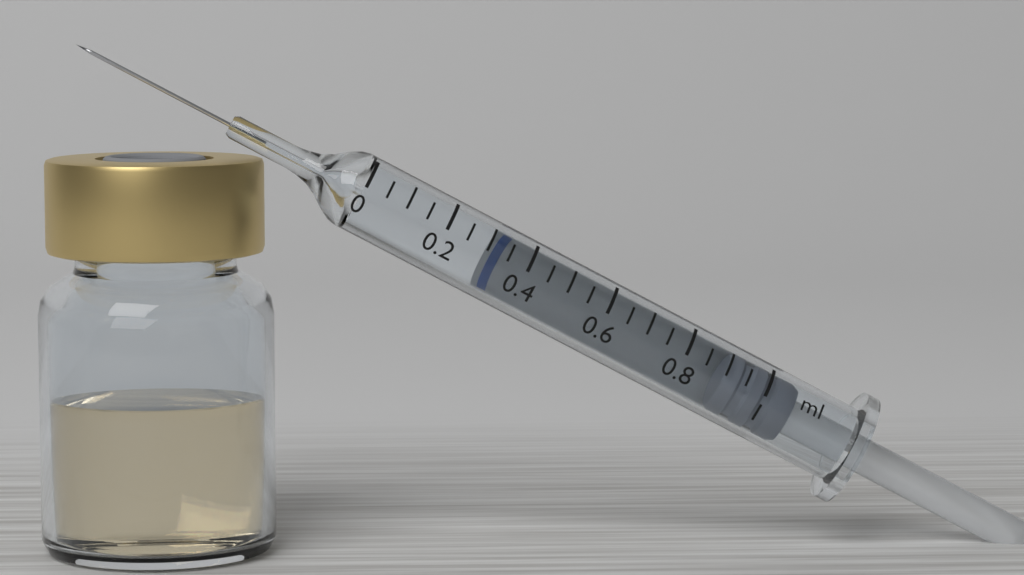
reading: 0.90 ml
